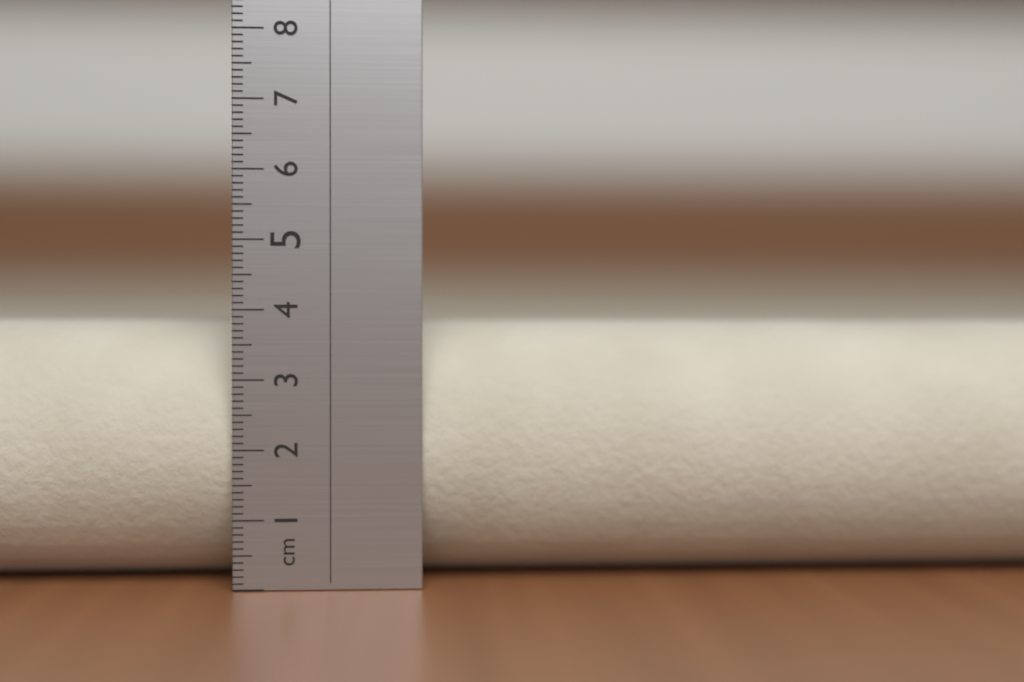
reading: 3.9 cm
